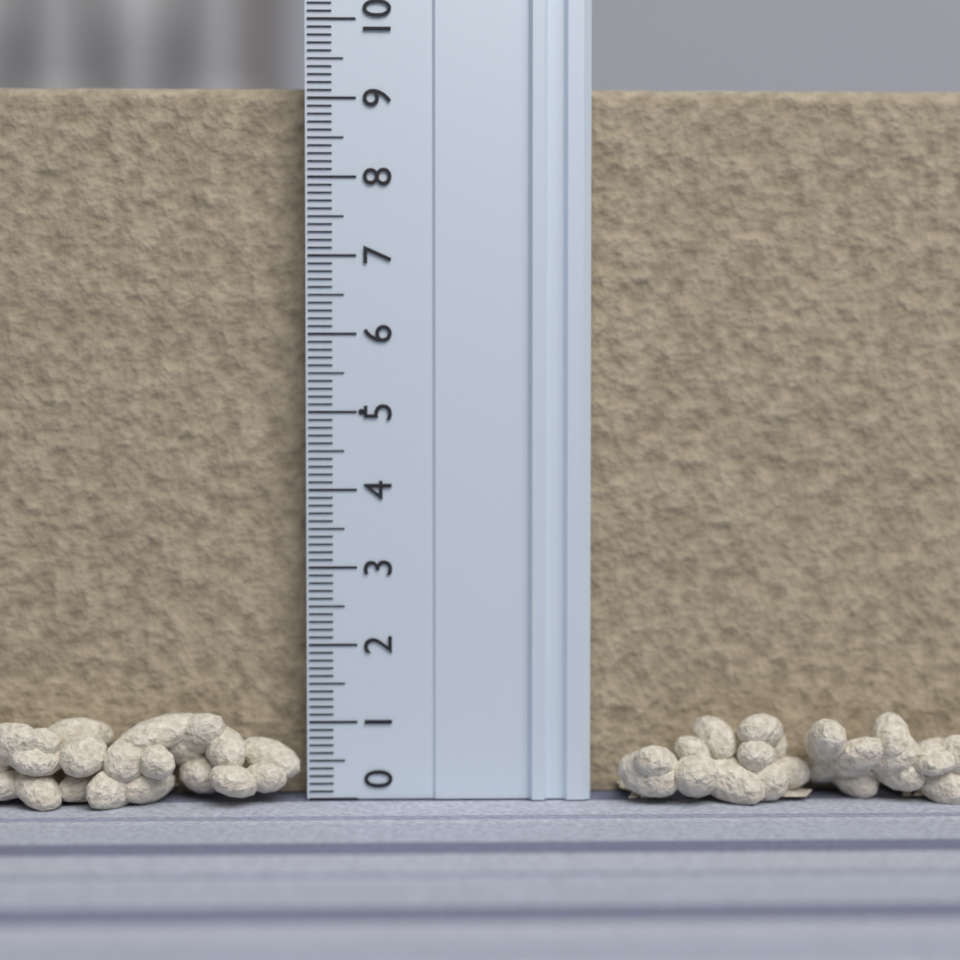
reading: 9.2 (no unit)
